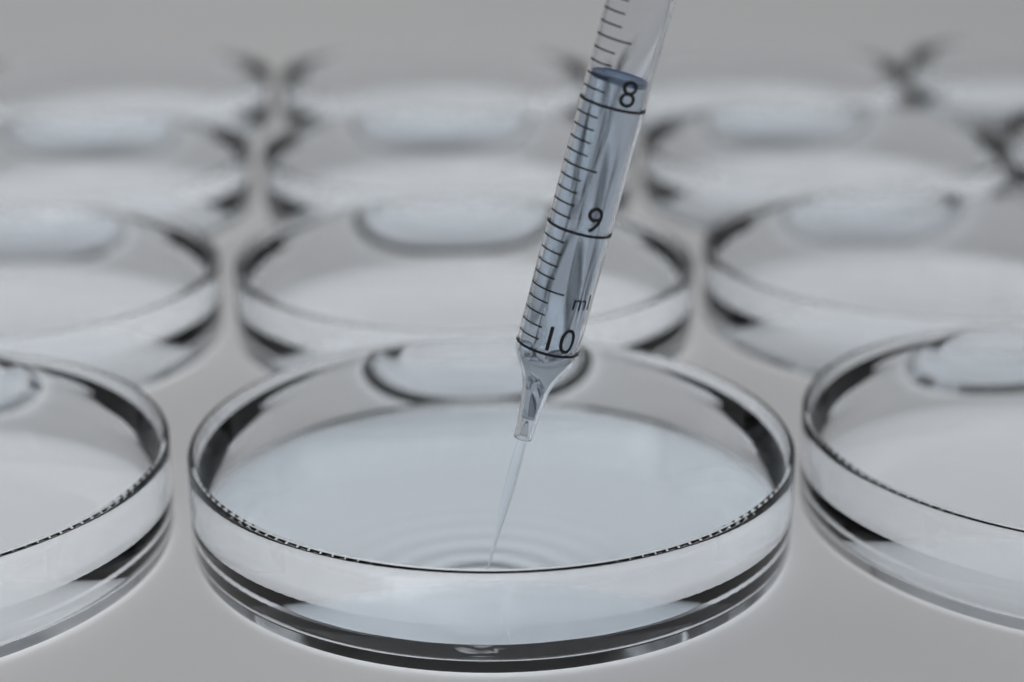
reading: 7.8 ml
